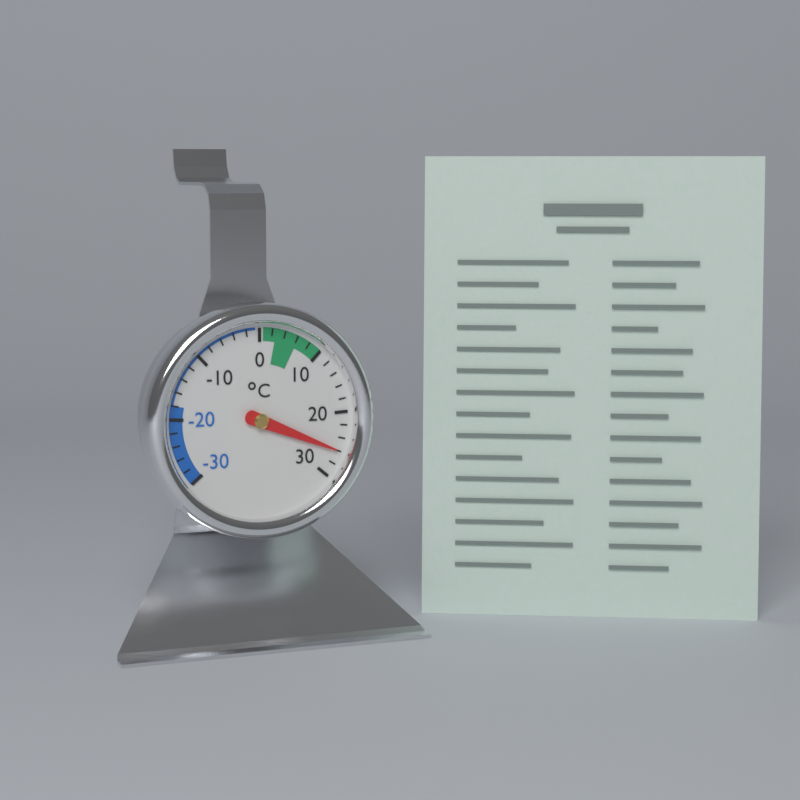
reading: 26 °C
